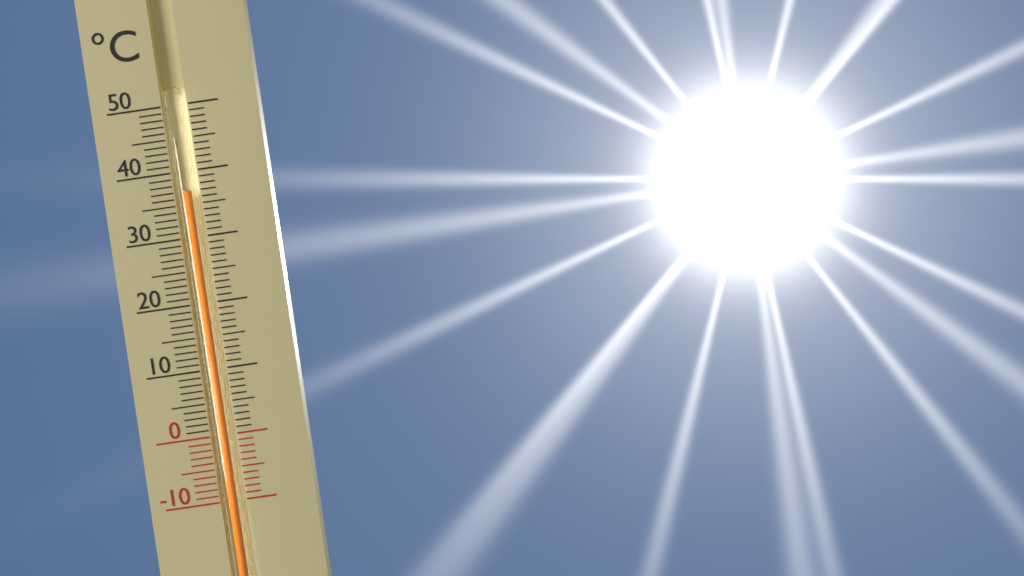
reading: 37 °C
